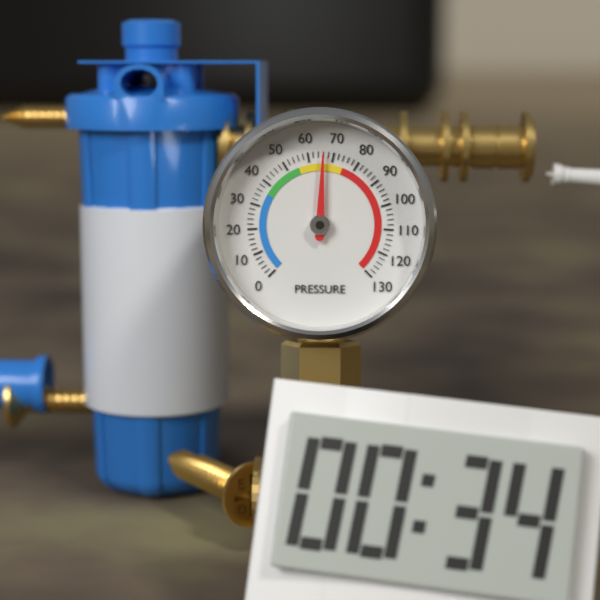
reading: 66 (no unit)
